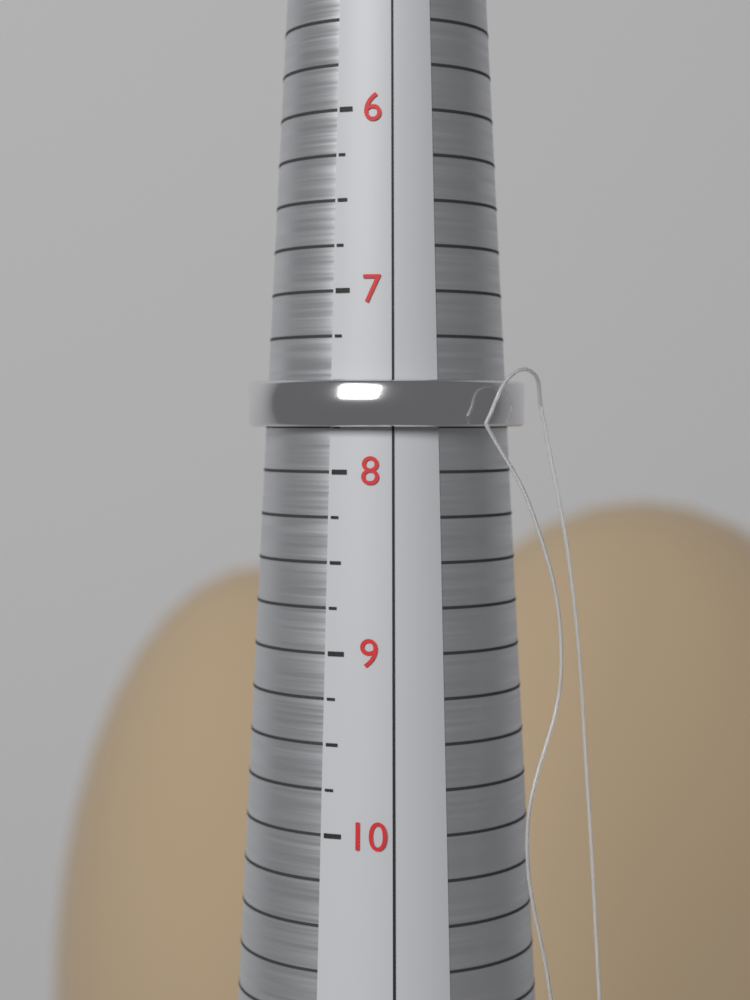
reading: 7.75 (no unit)
